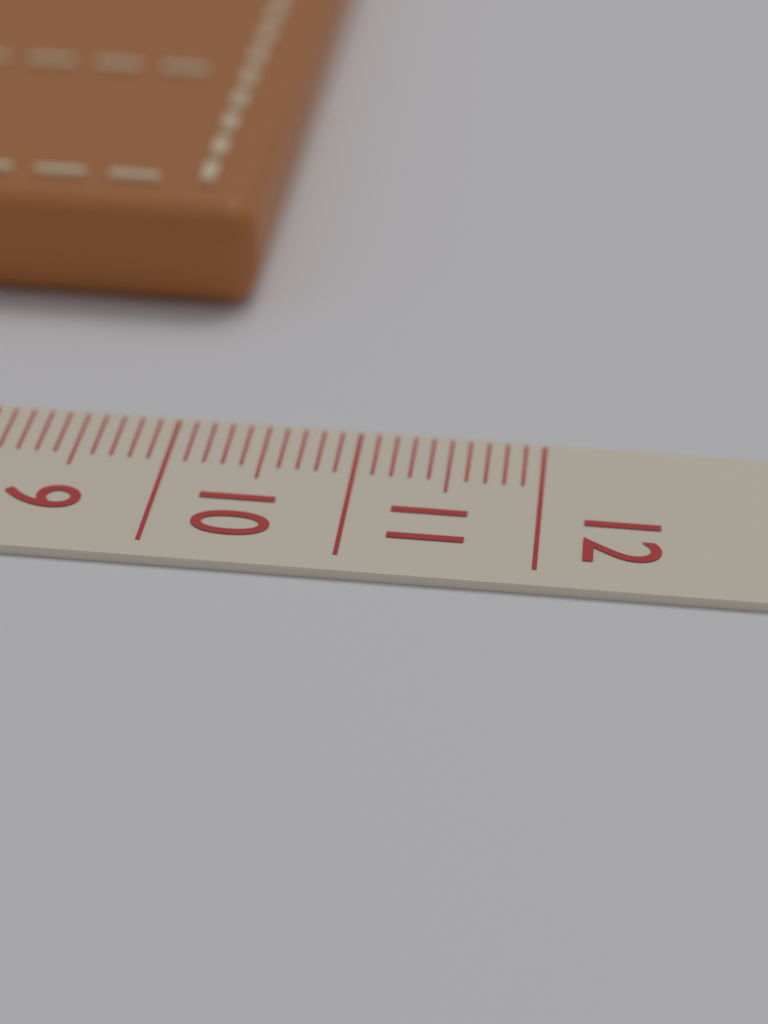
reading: 10.2 cm
